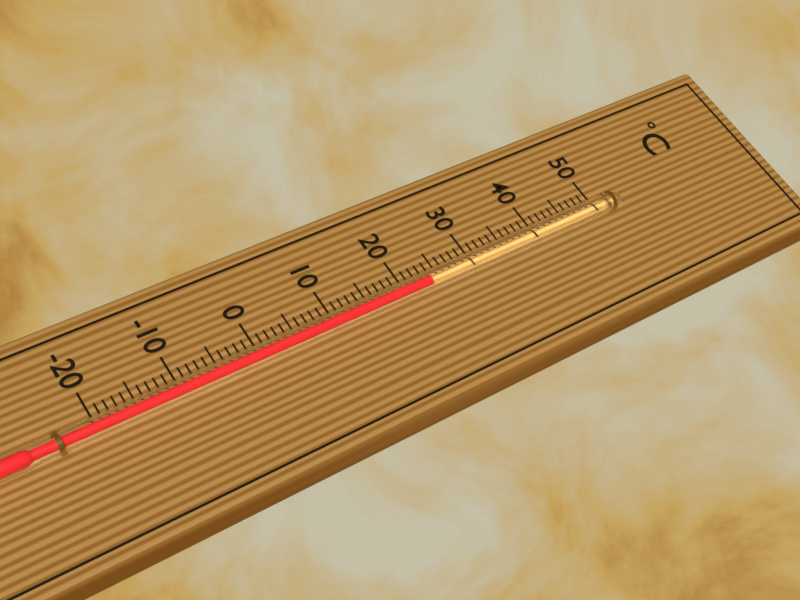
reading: 23 °C
